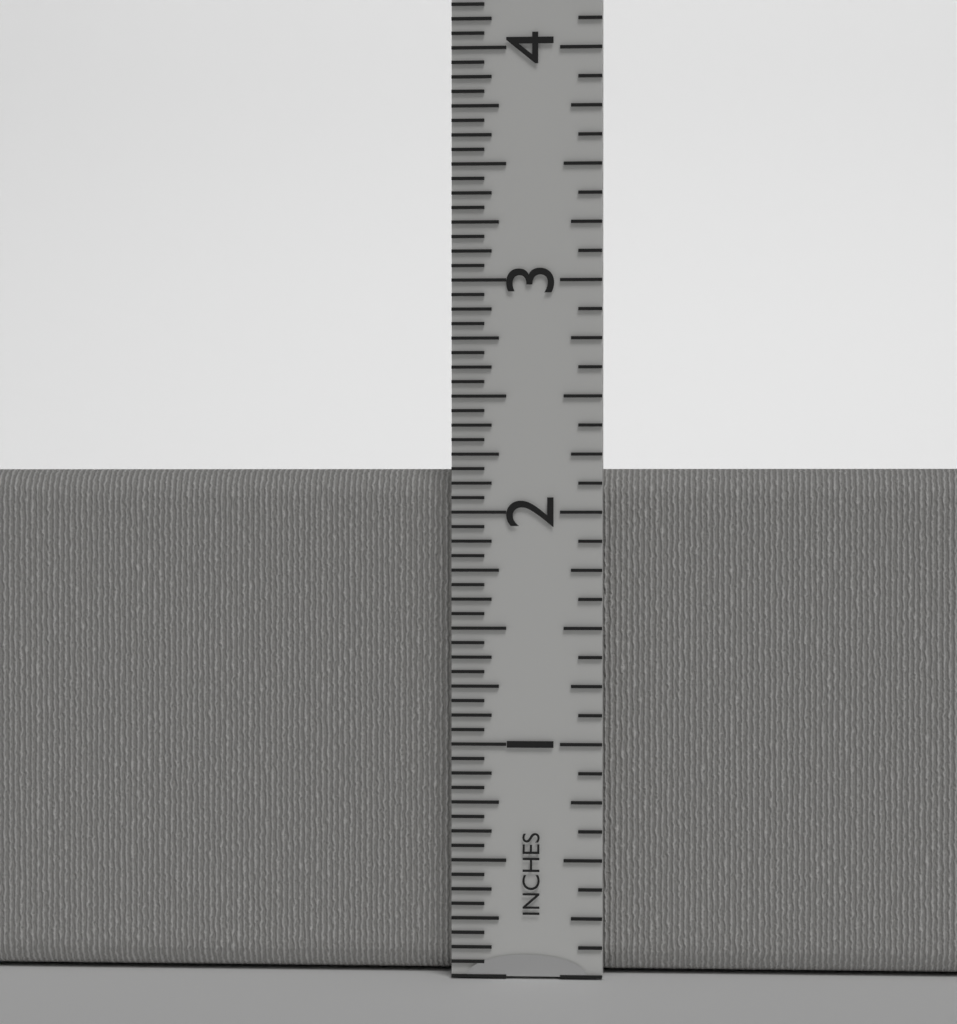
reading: 2.1875 in
